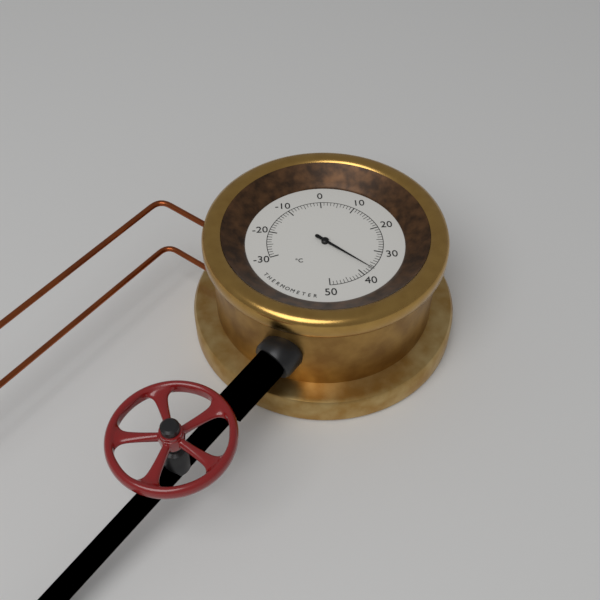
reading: 37 °C
